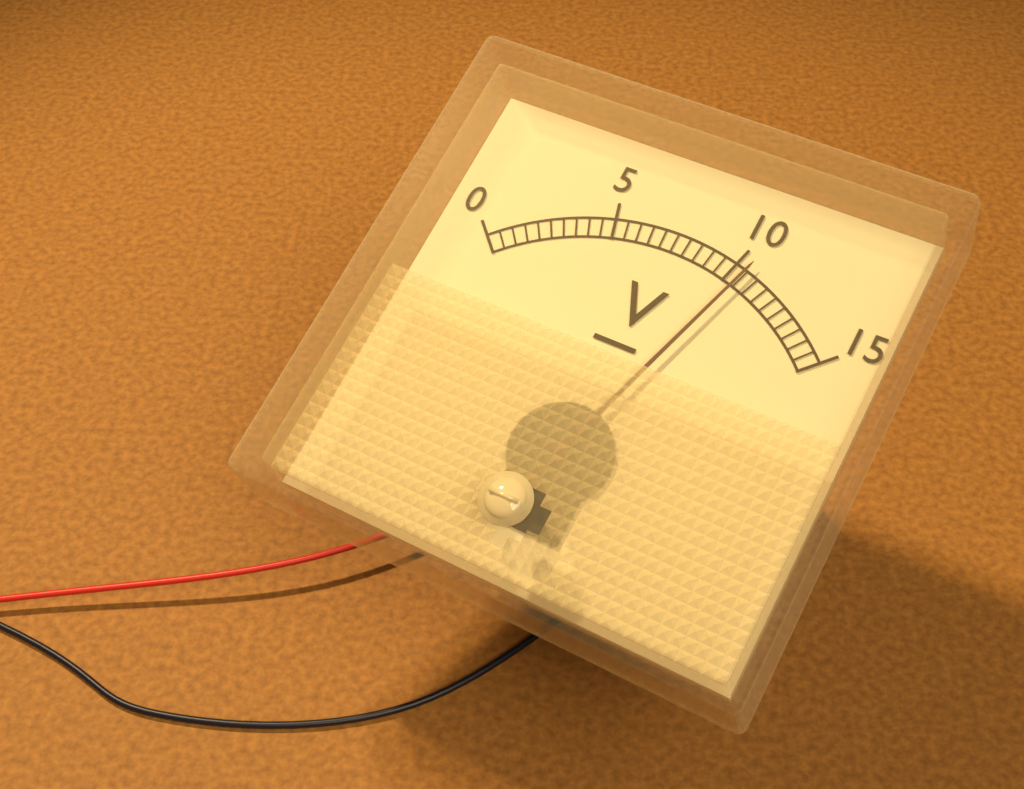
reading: 10.5 V
